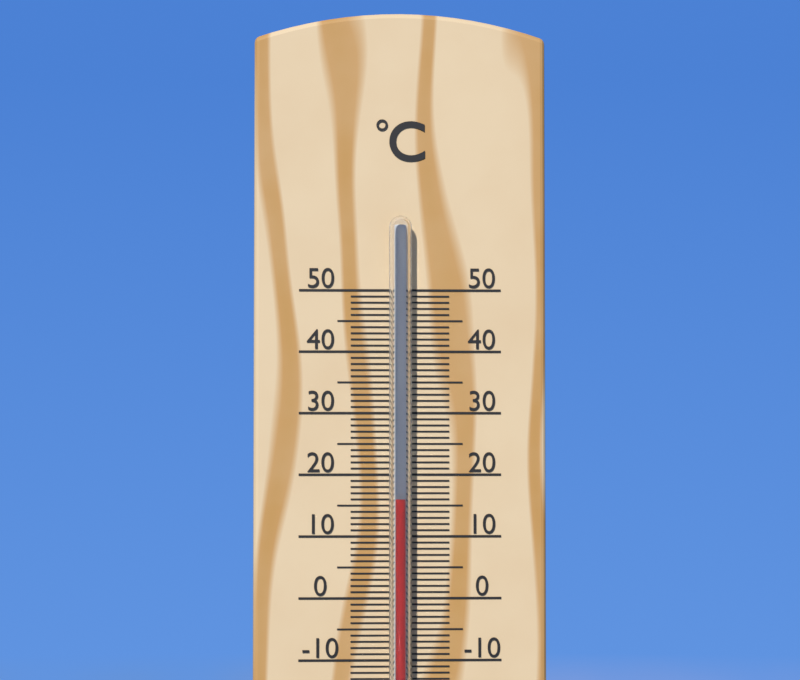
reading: 16 °C
